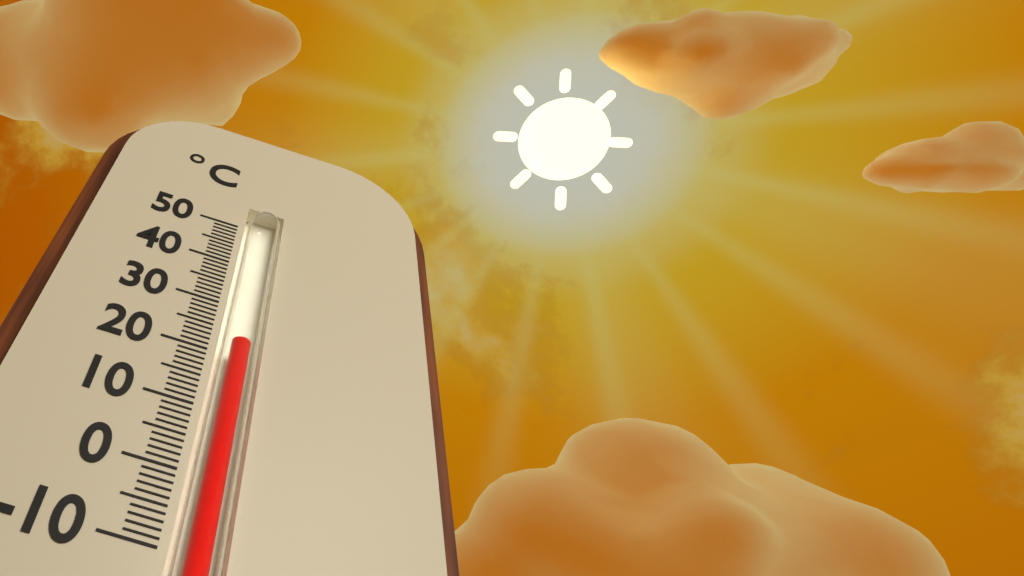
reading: 23 °C
